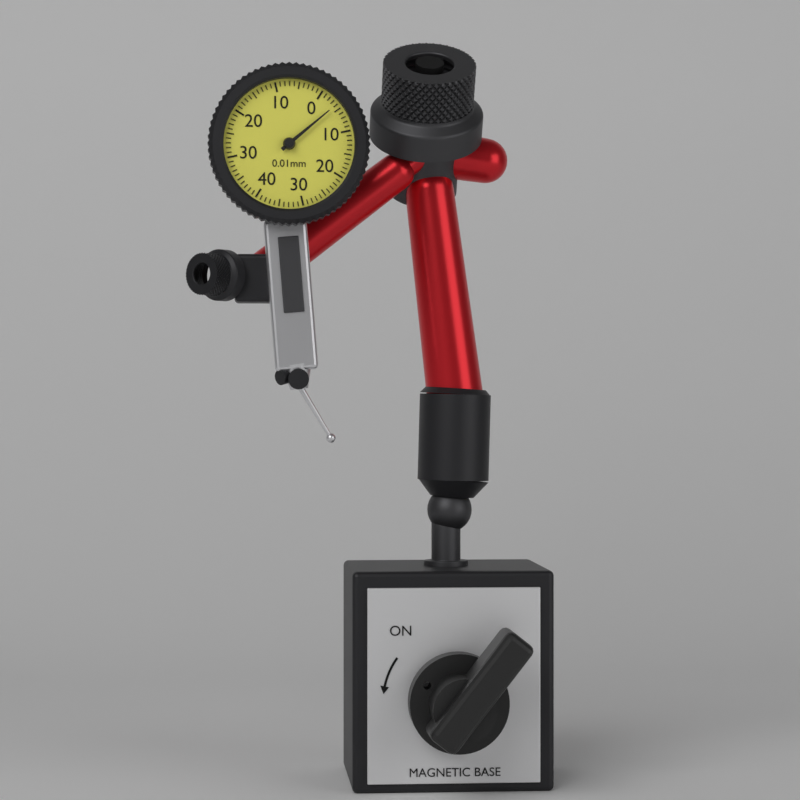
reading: 0.04 mm
